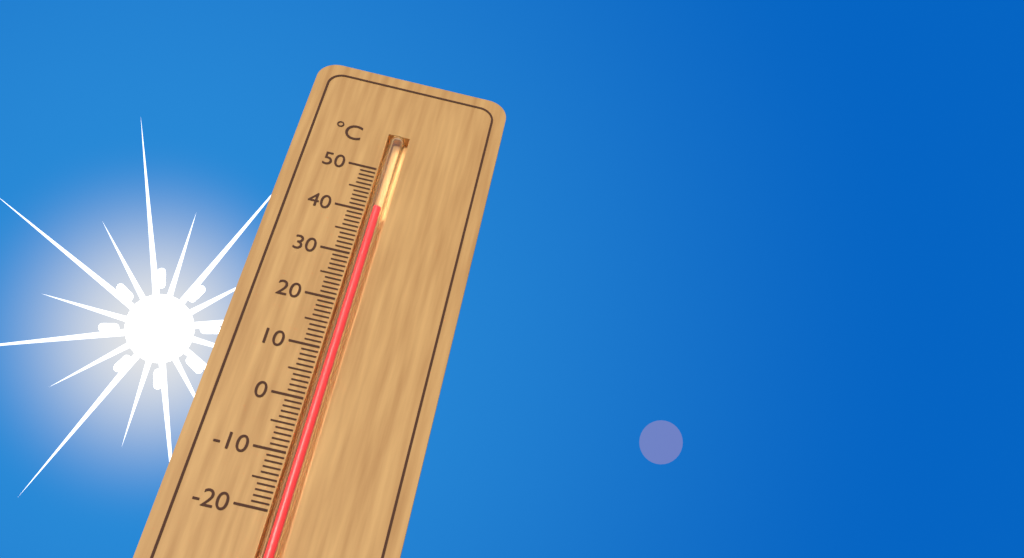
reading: 41 °C
